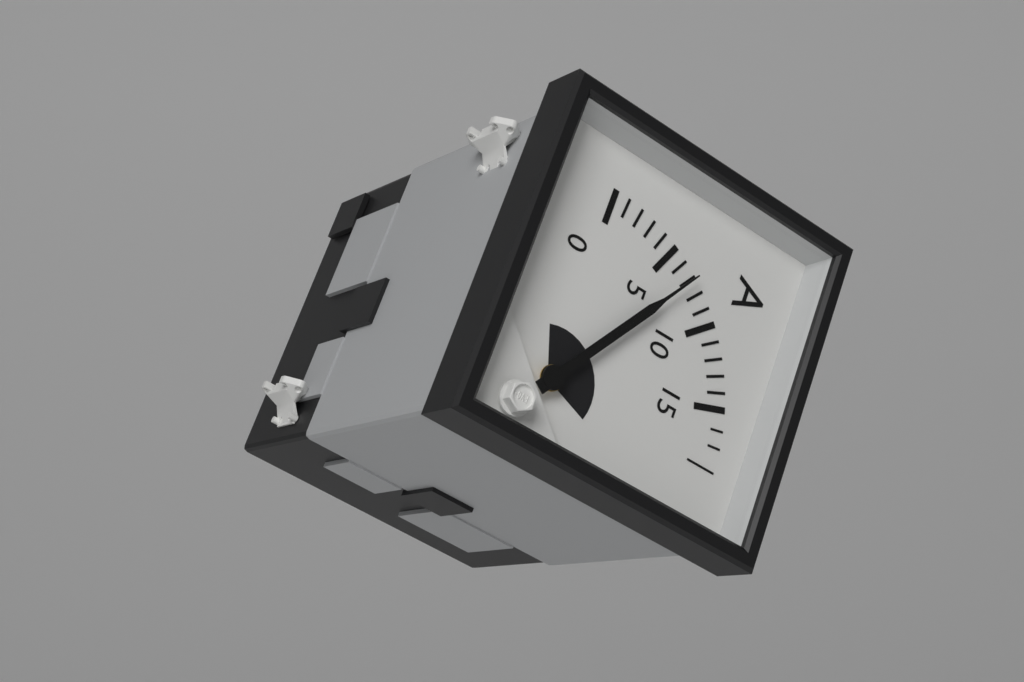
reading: 7 A
